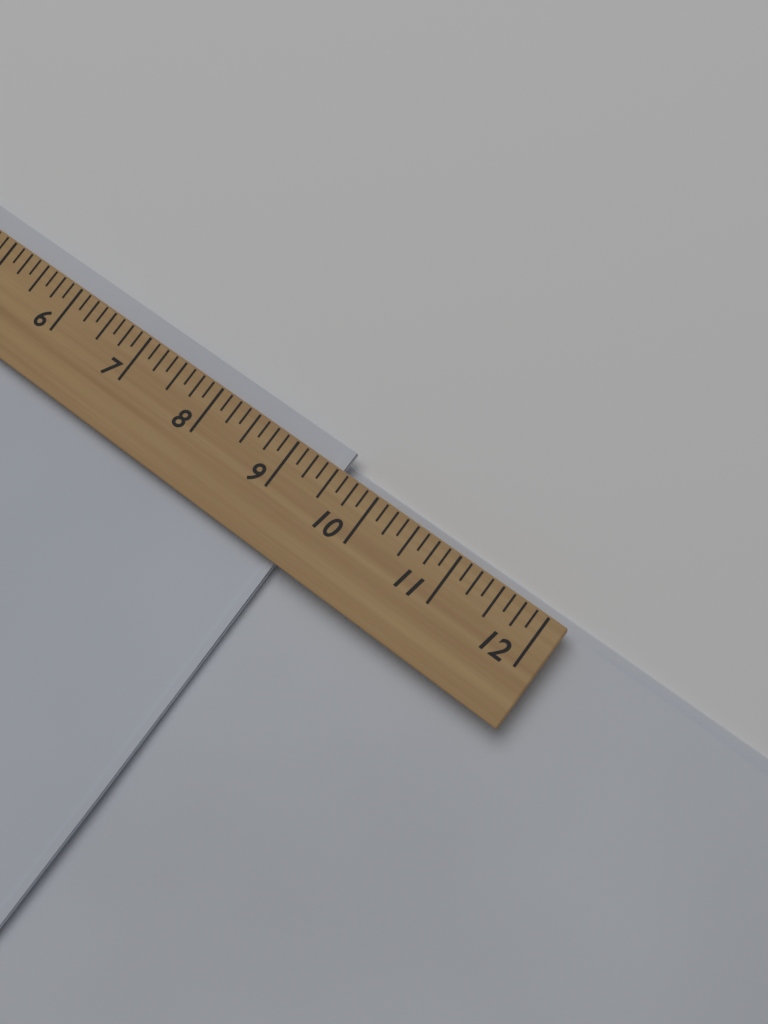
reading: 9.500 (no unit)
